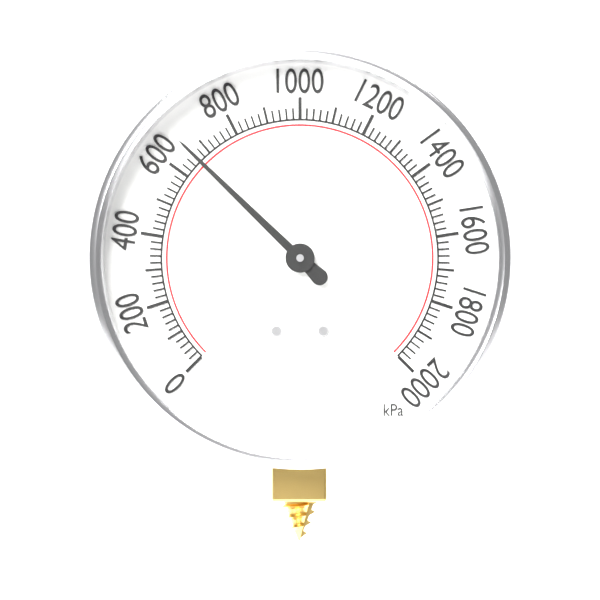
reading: 660 kPa
